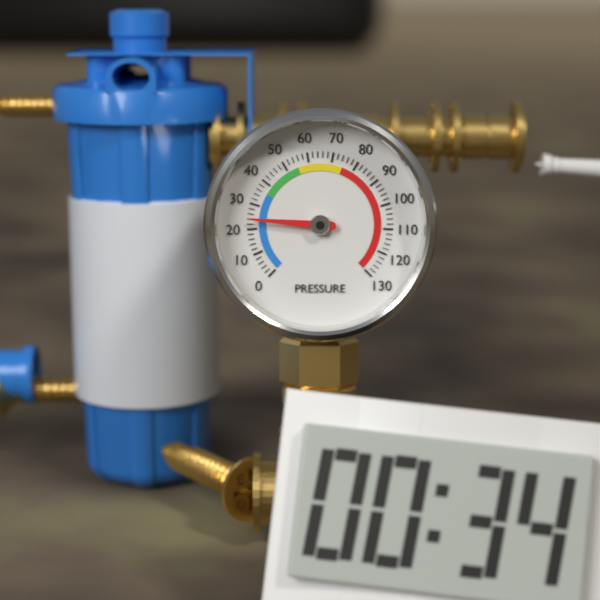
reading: 24 (no unit)
